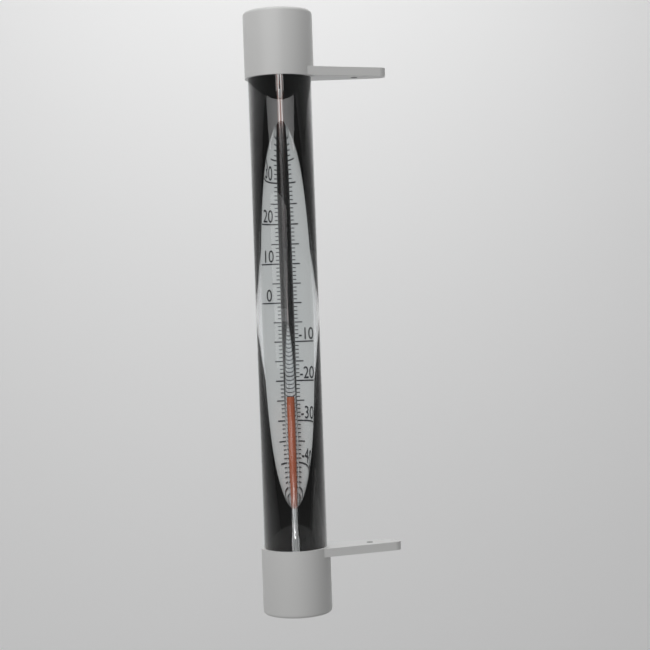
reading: -25 °C
